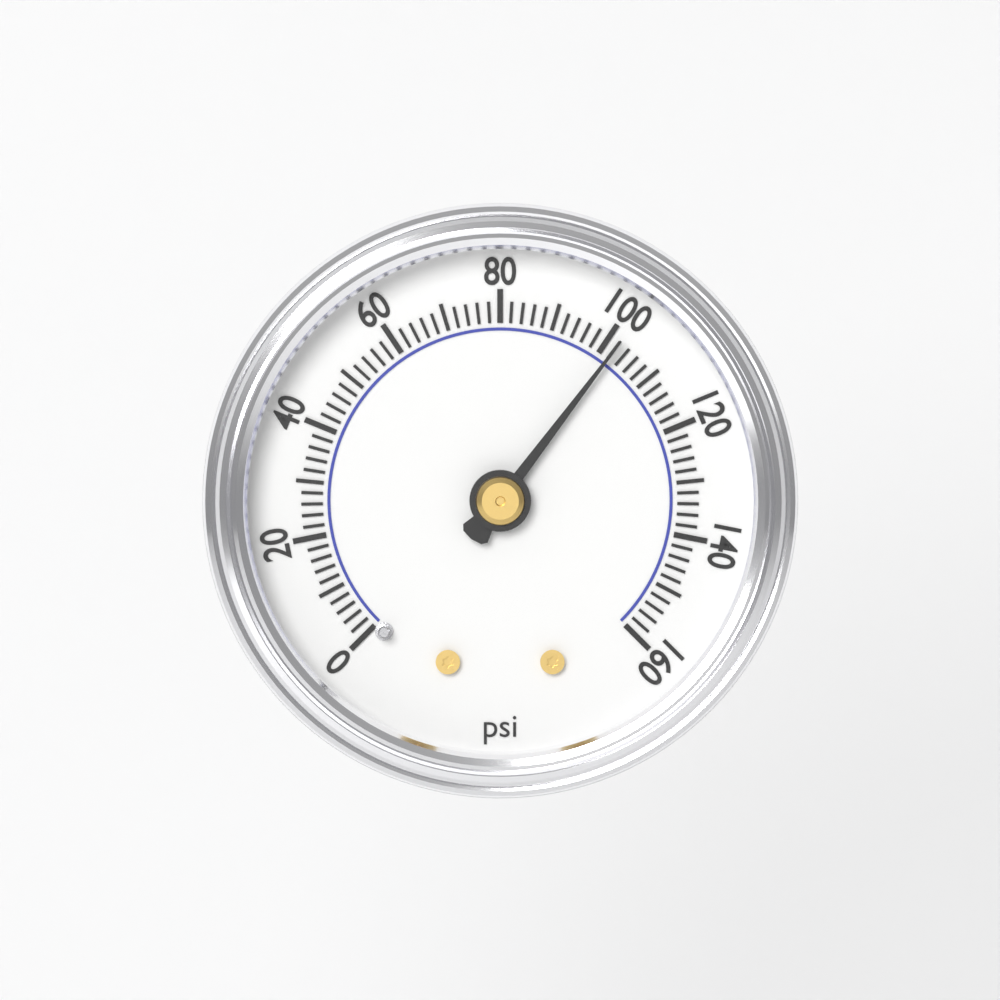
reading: 102 psi
